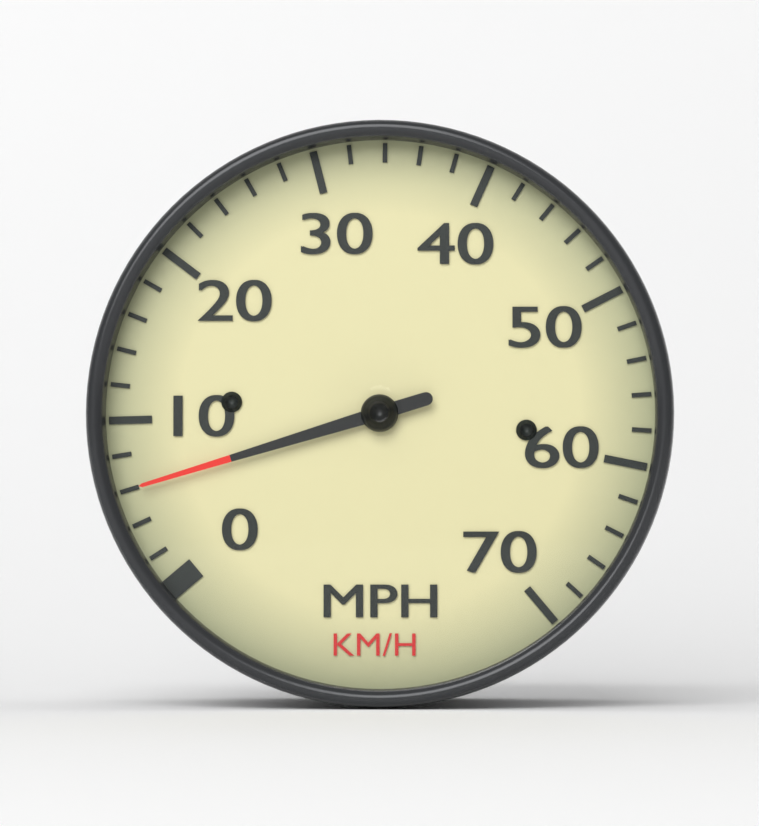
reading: 6 mph
